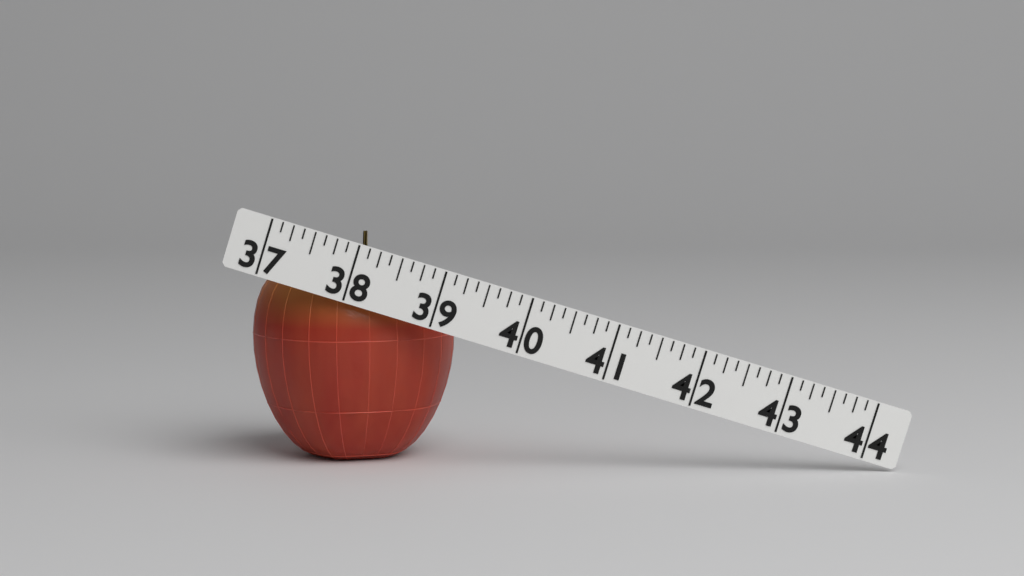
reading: 39.375 (no unit)
